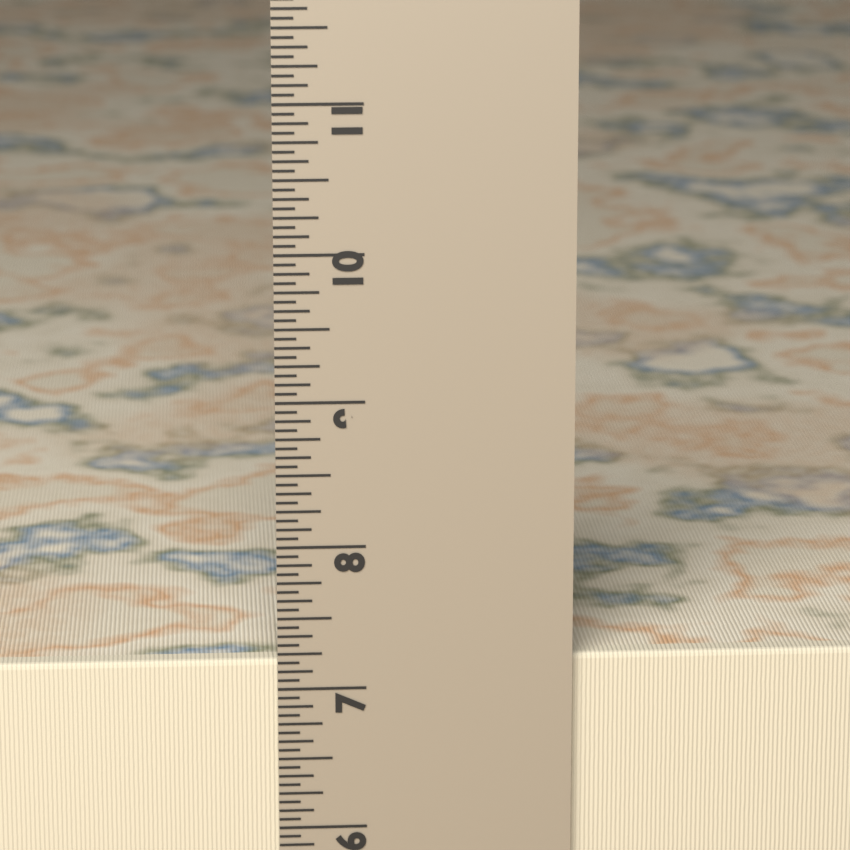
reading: 7.1875 in
